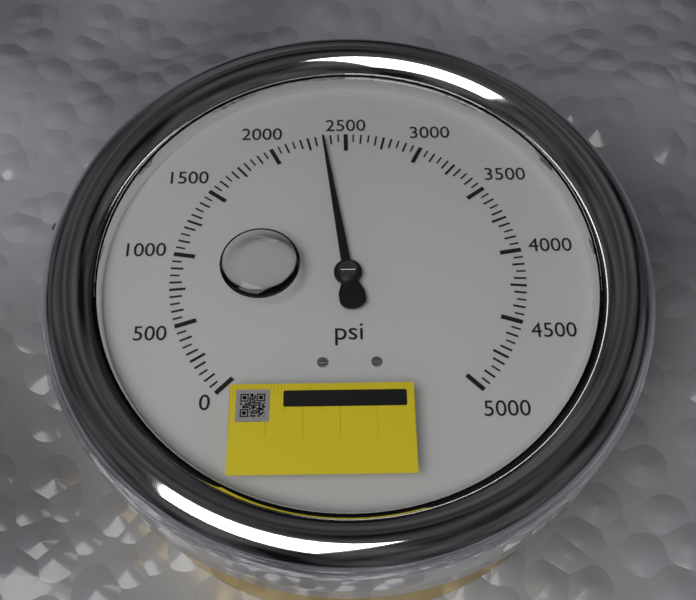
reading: 2350 psi
